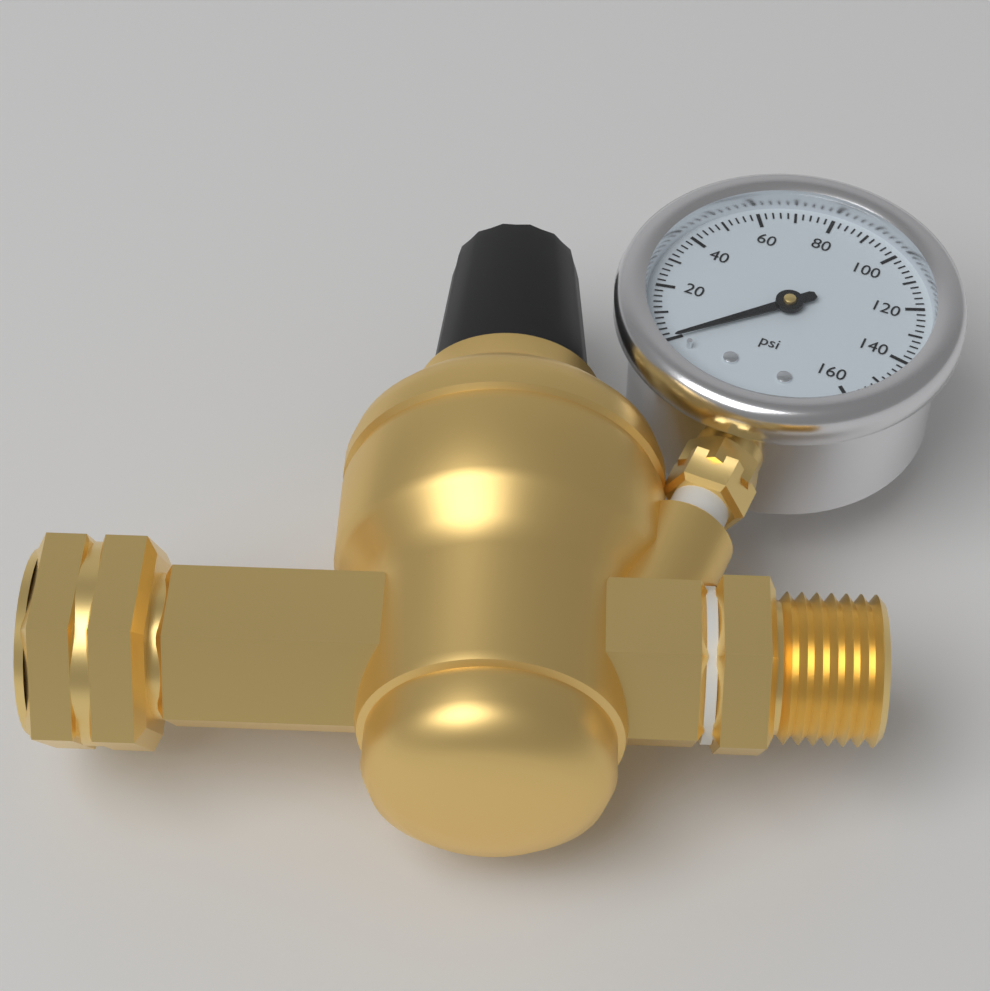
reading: 0 psi
